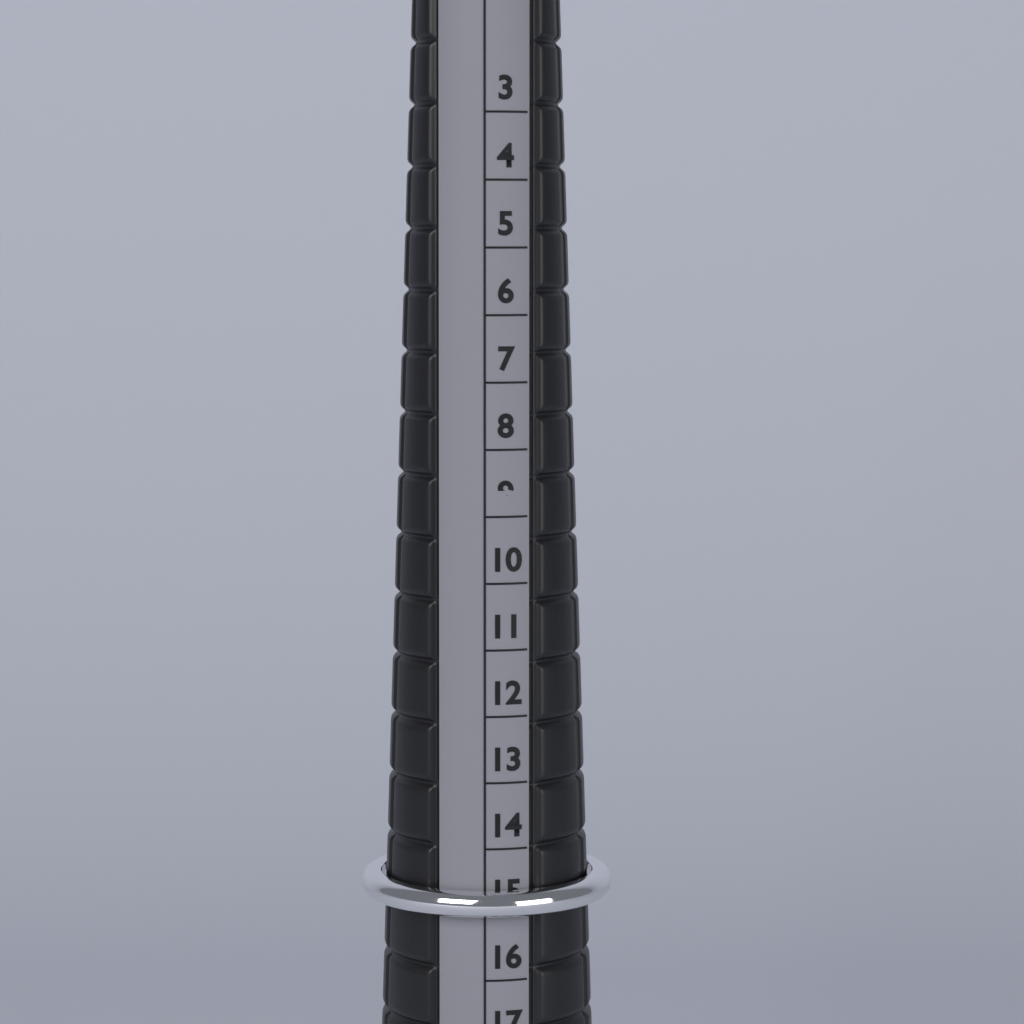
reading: 15 (no unit)
